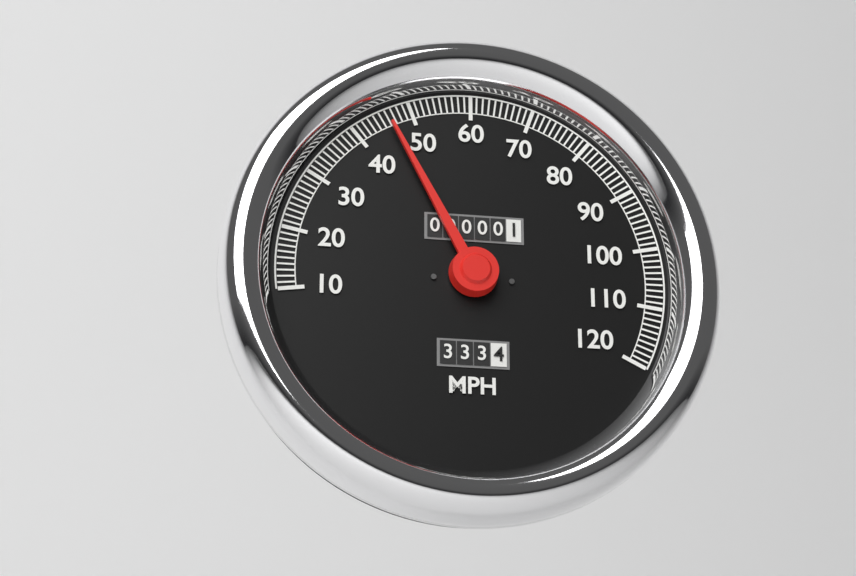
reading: 46 MPH
